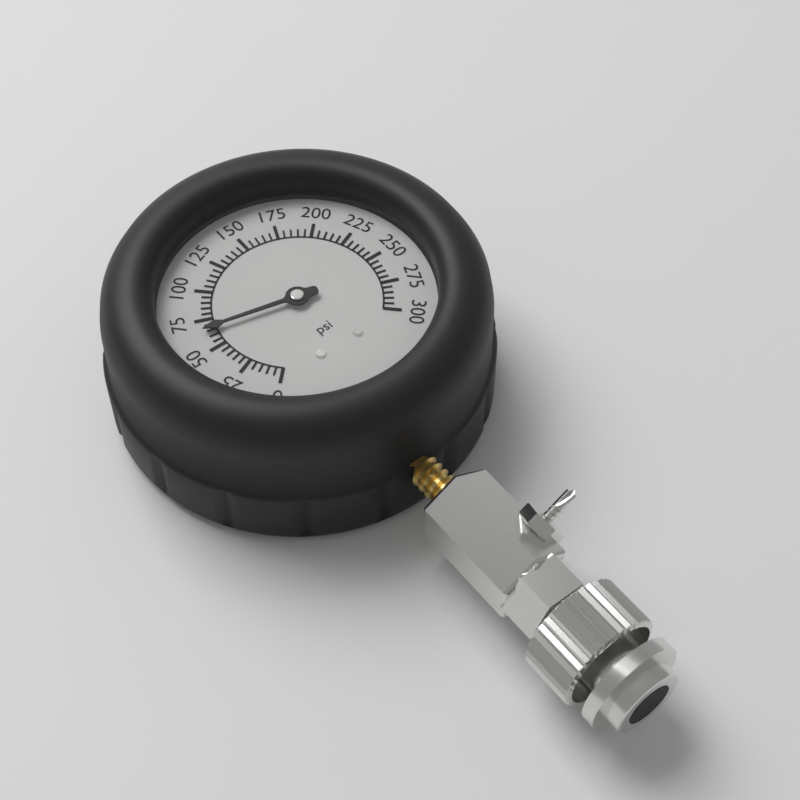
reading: 65 psi
